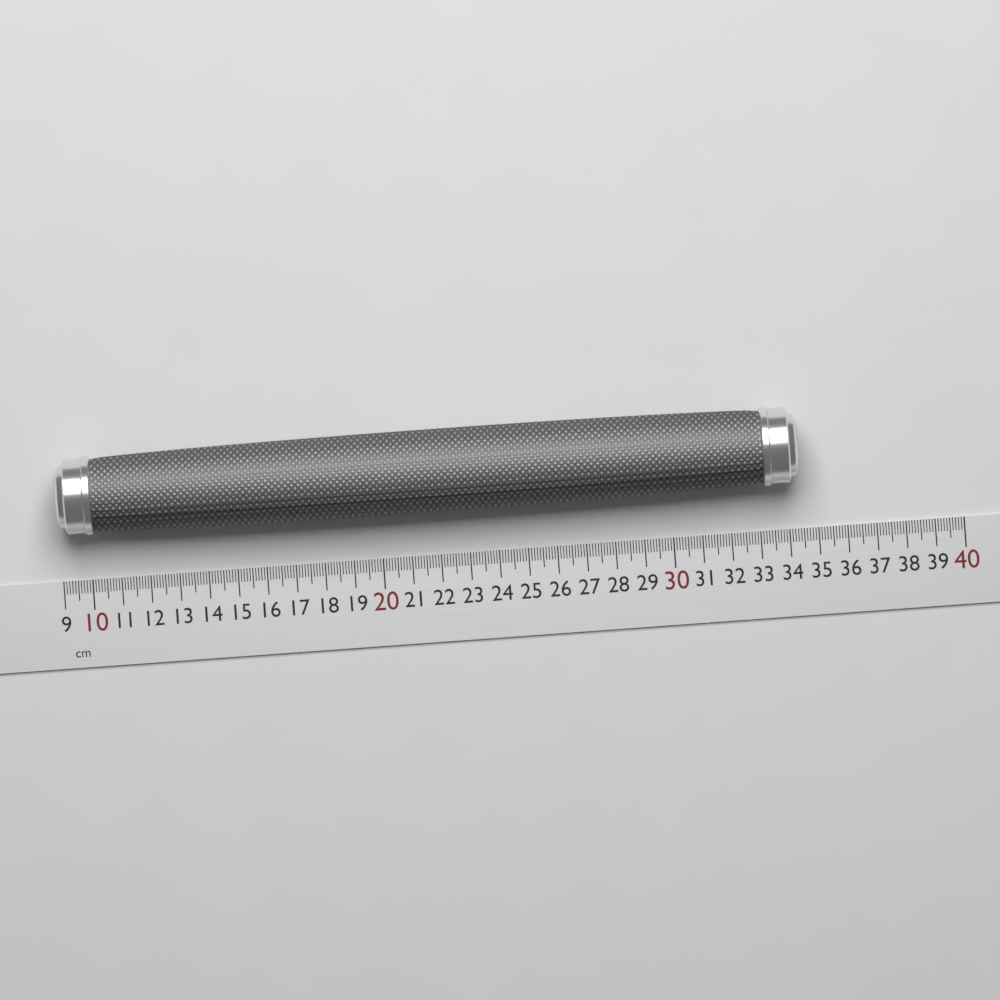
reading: 34.4 cm
